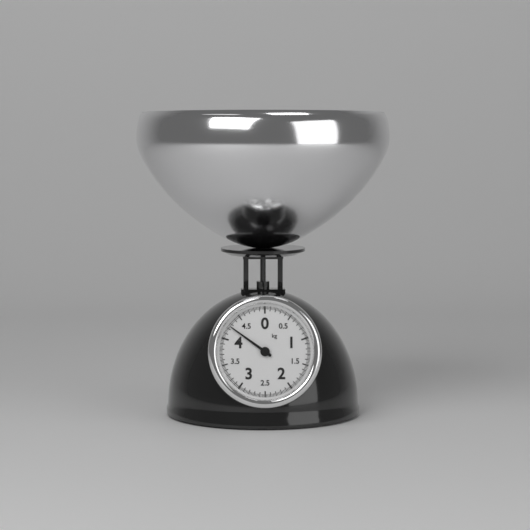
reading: 4.250 kg
